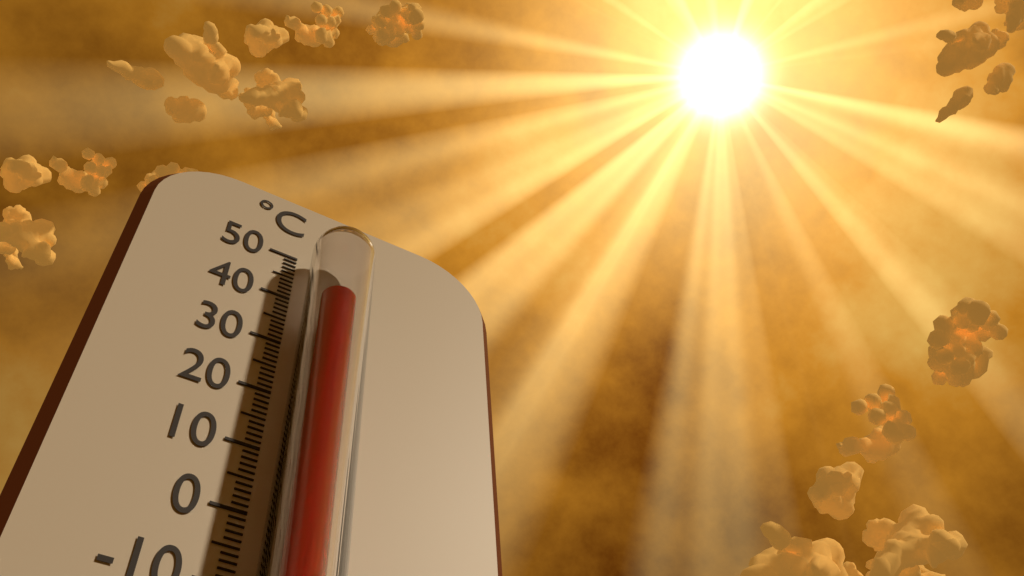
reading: 37 °C
